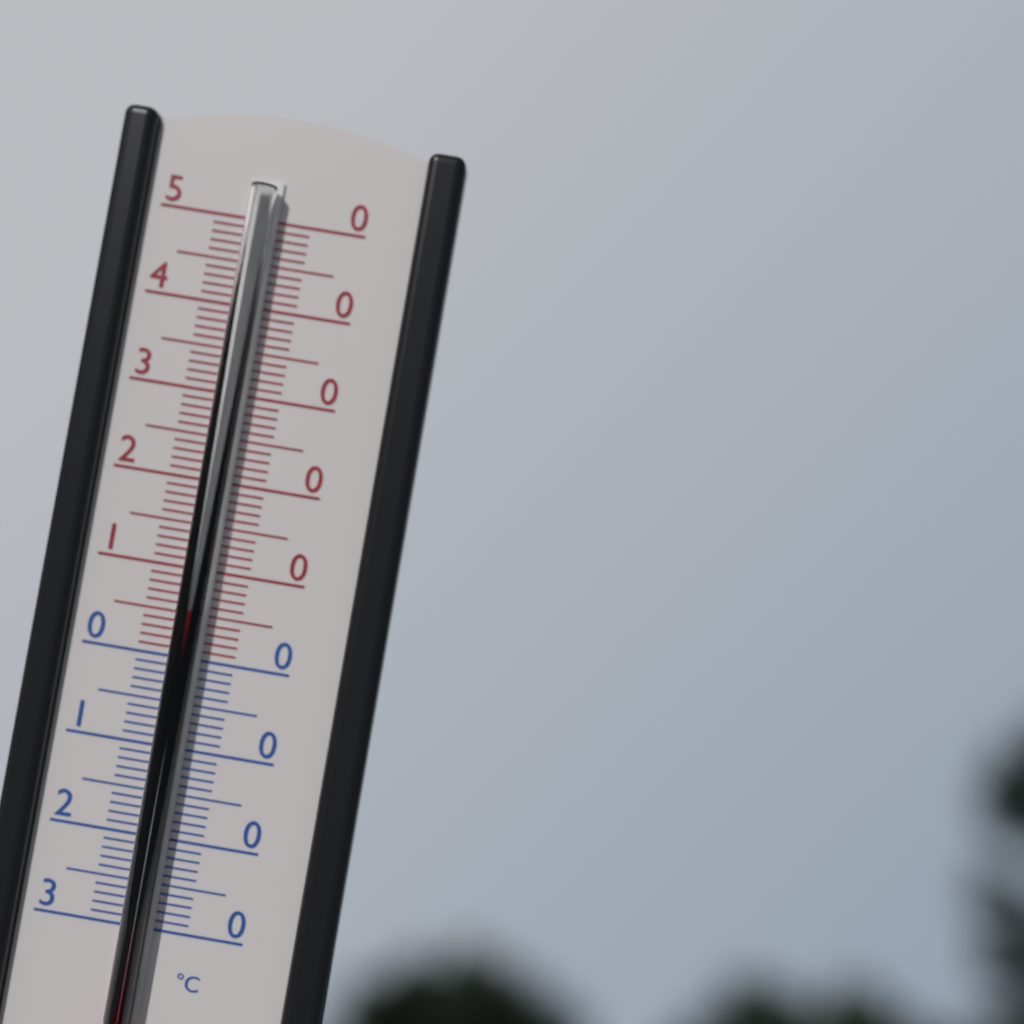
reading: 6 °C
